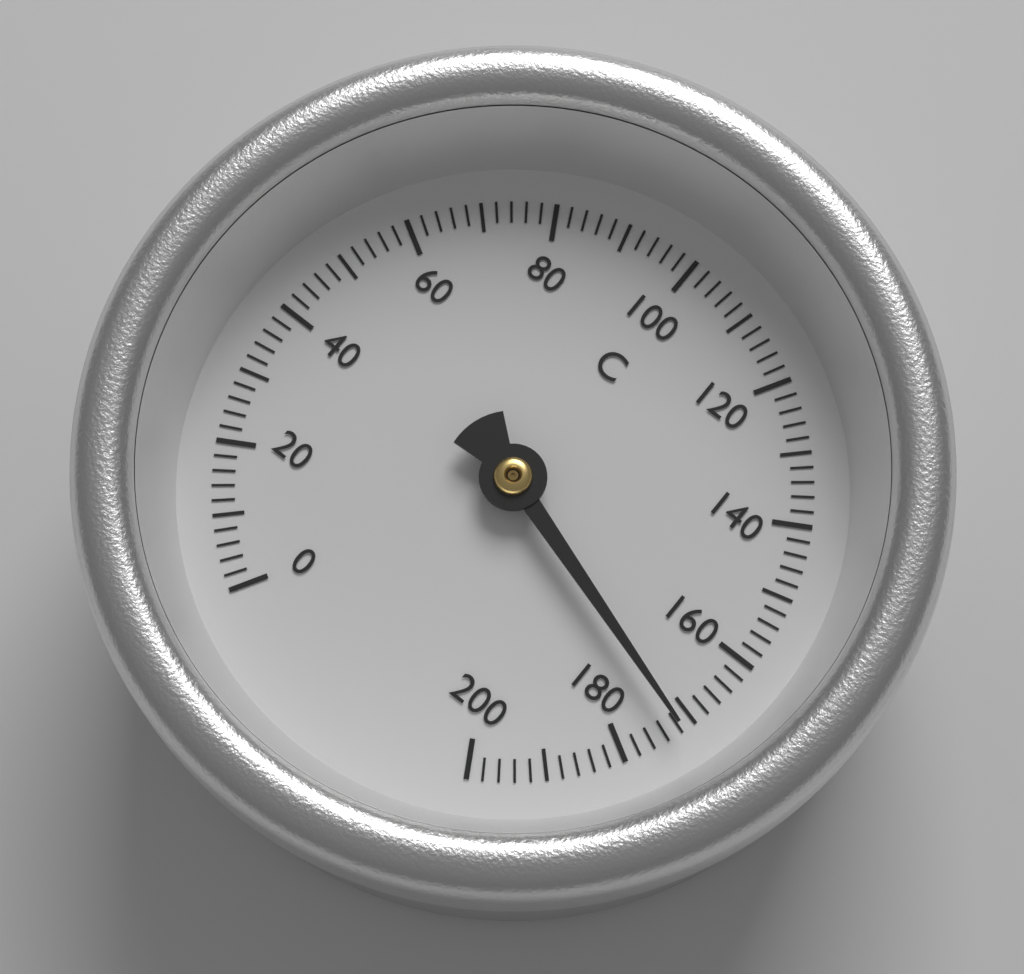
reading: 172 °C
